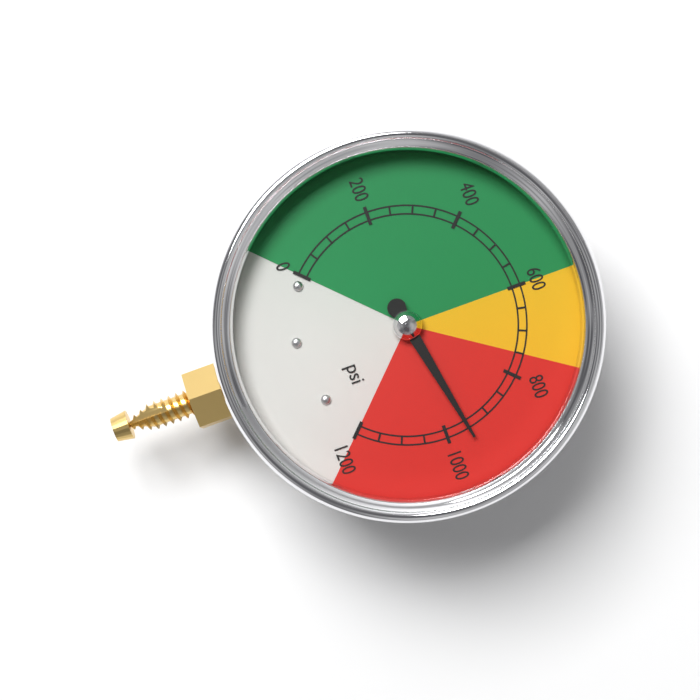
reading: 950 psi
